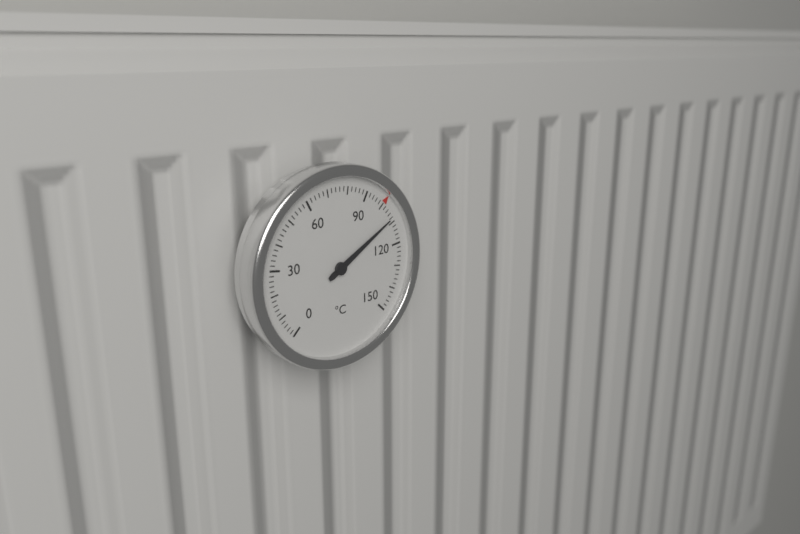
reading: 108 °C
